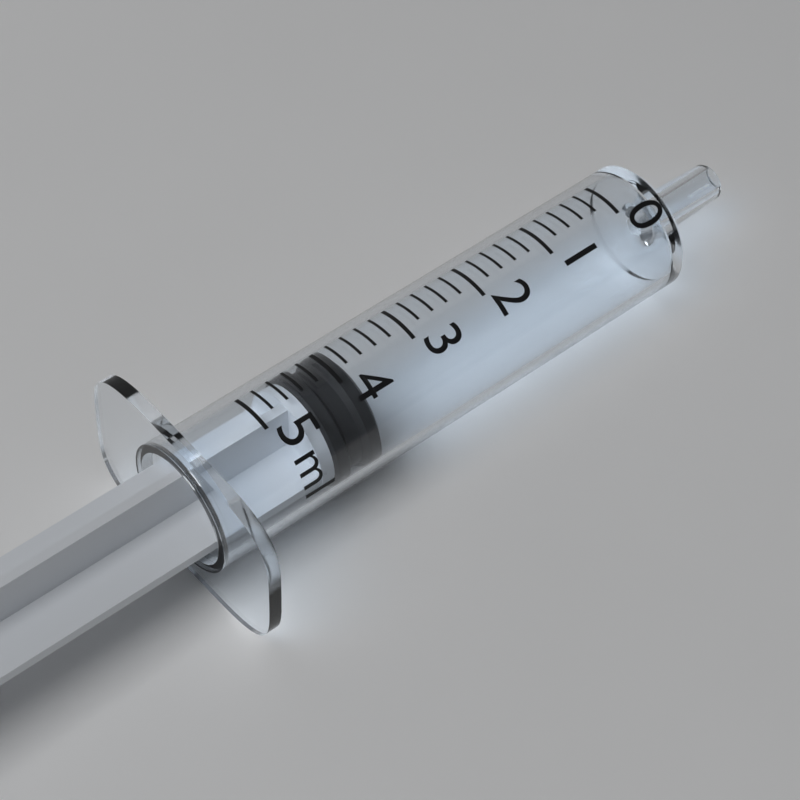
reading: 3.8 ml
